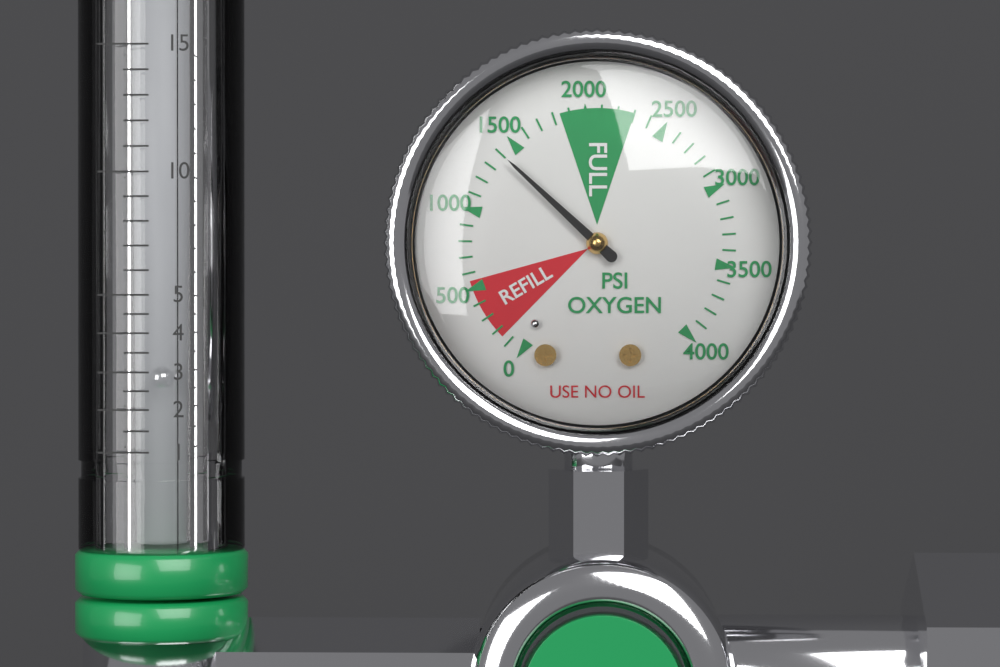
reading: 1400 psi
